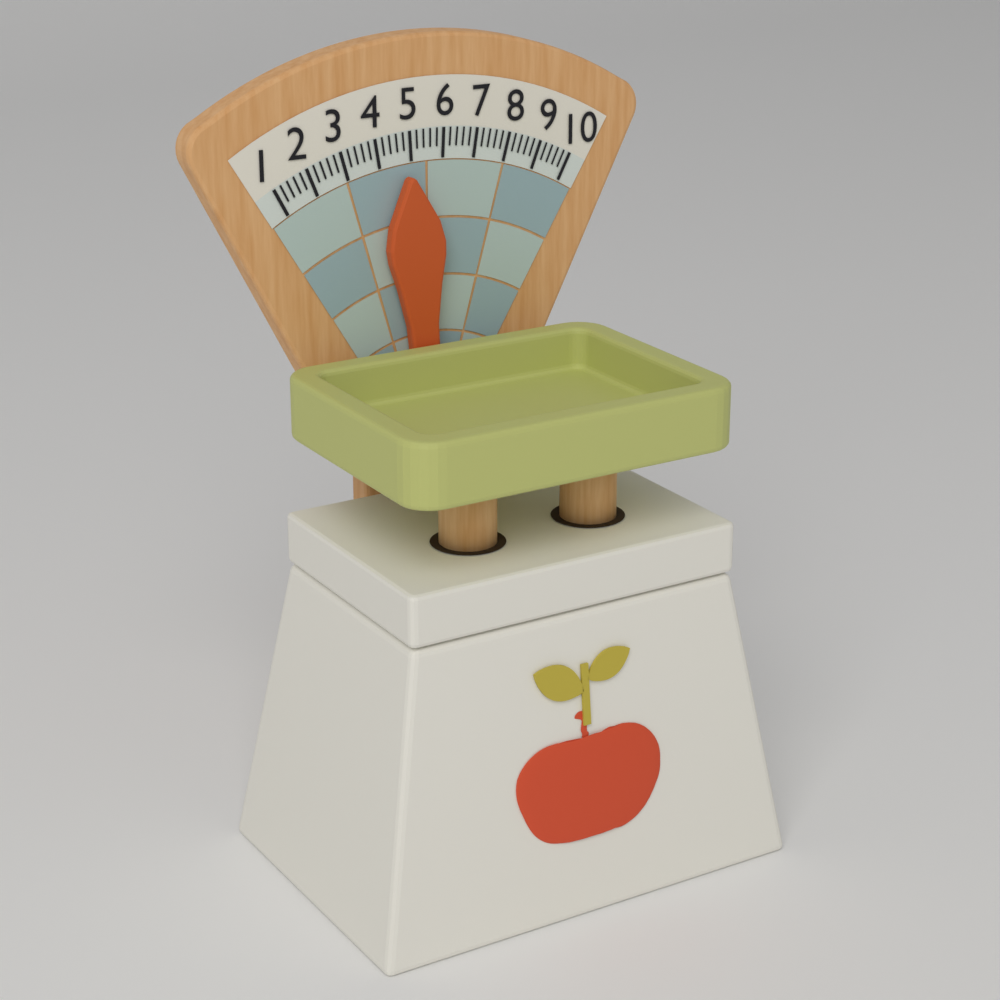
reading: 4.8 (no unit)
